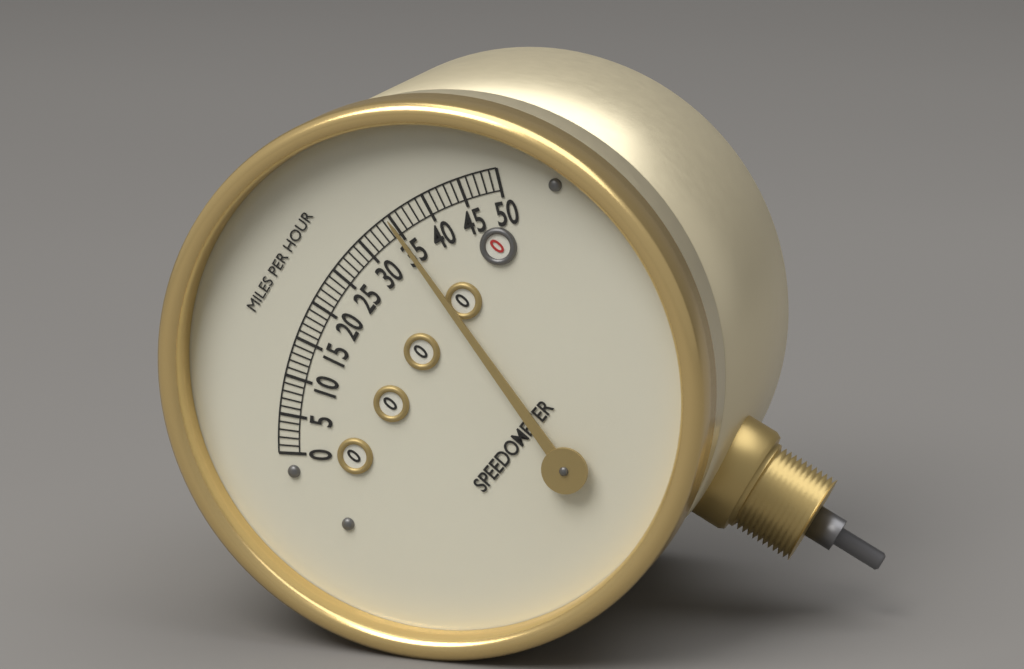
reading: 35 mph
